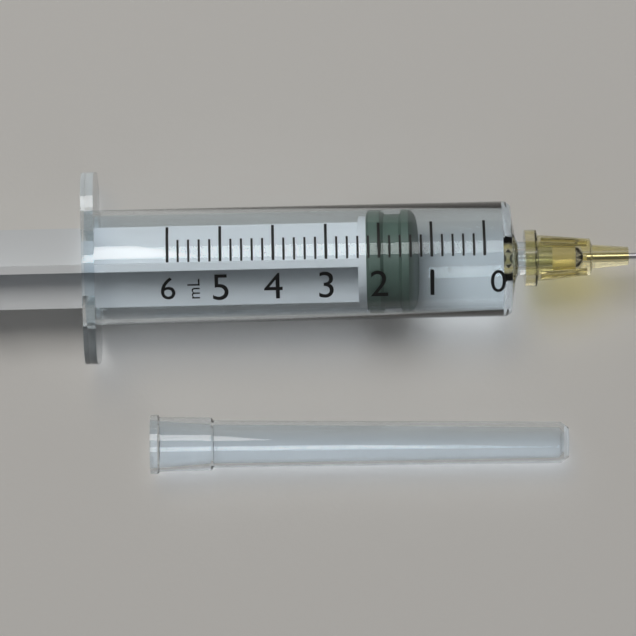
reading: 1.4 ml
